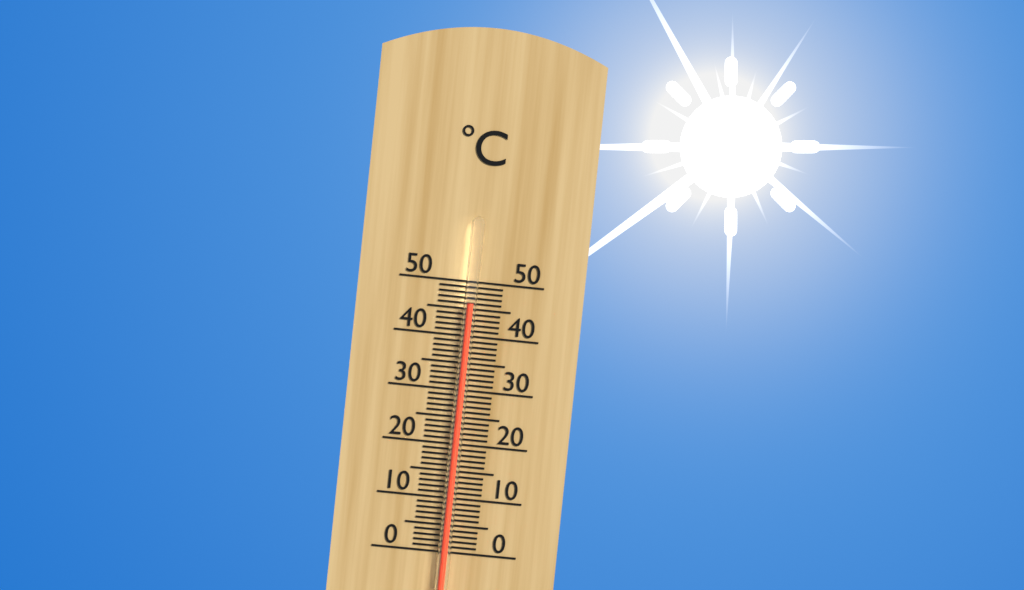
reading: 46 °C
